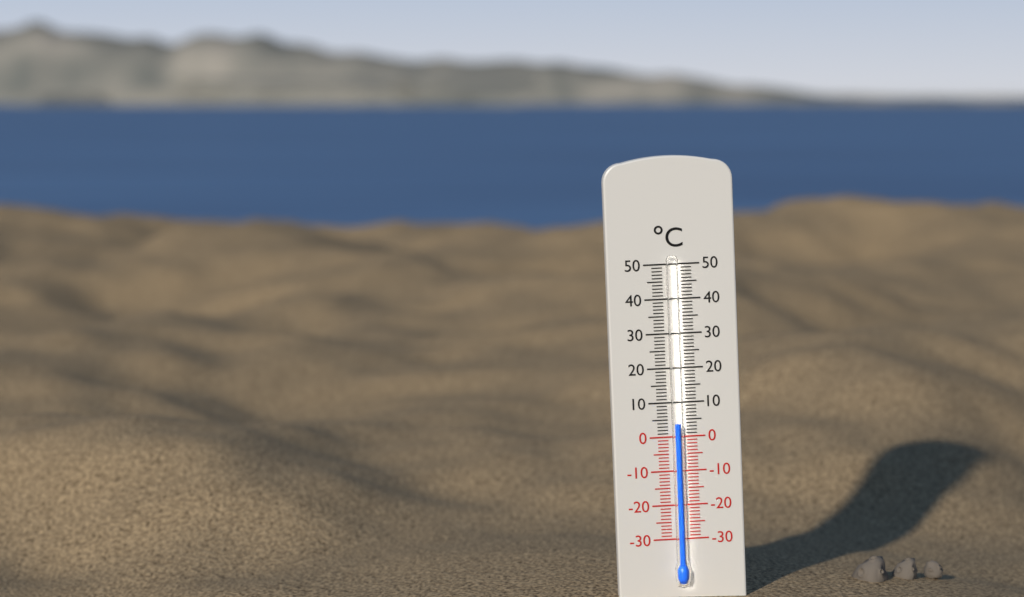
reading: 4 °C
